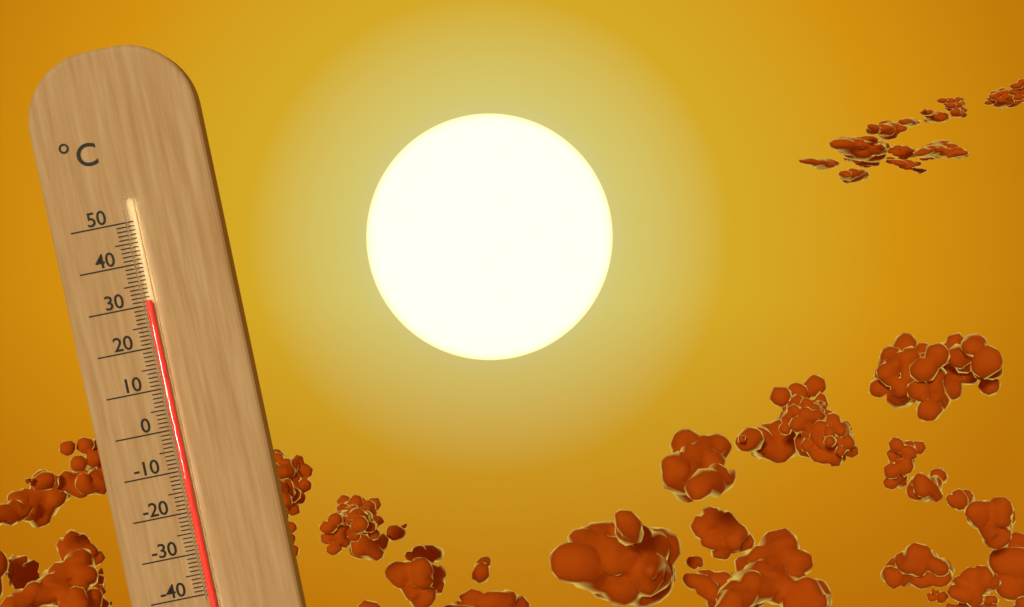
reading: 31 °C
